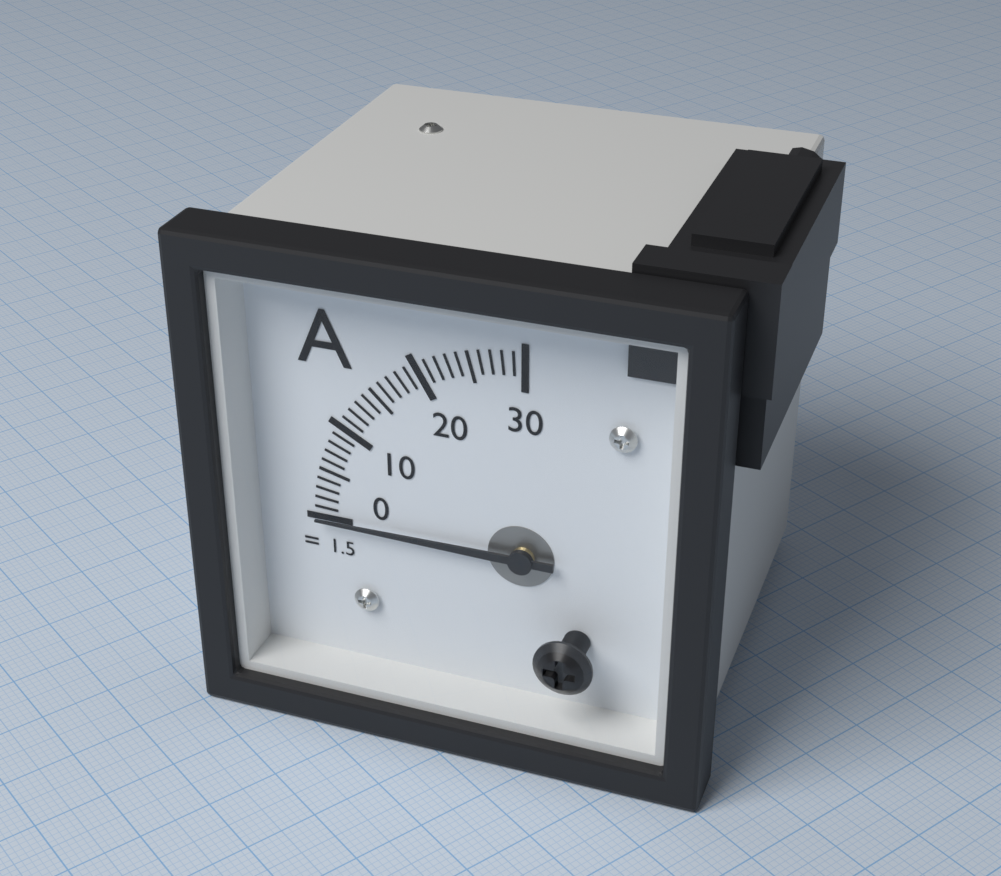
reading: 0 A
